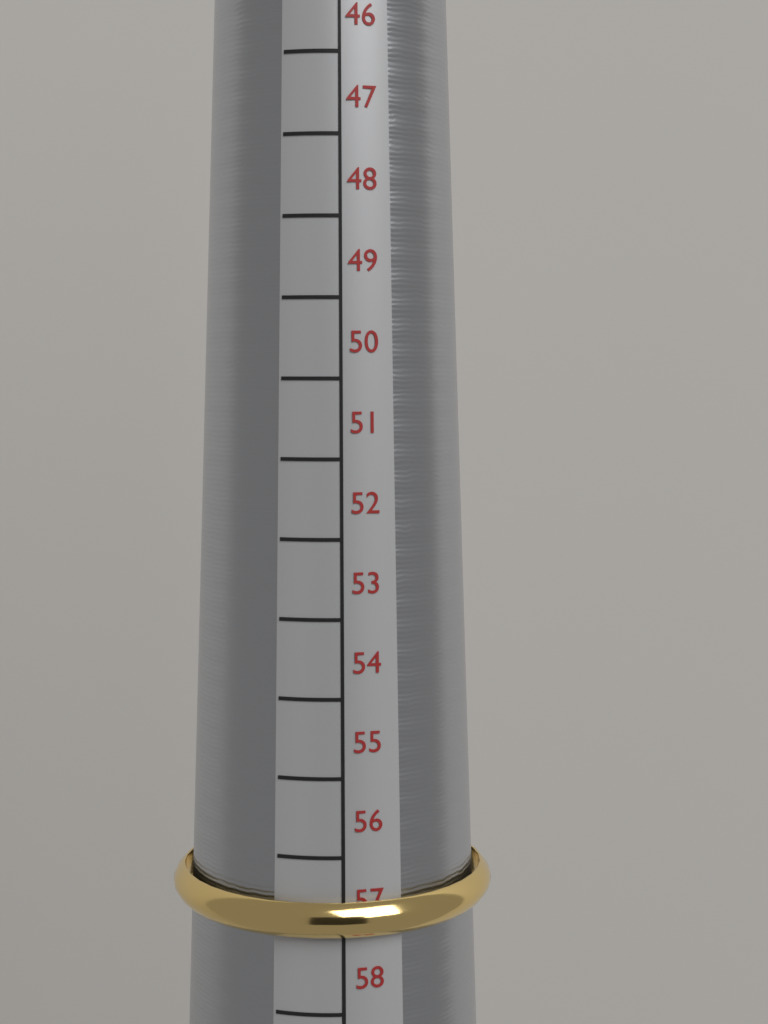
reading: 57 mm
